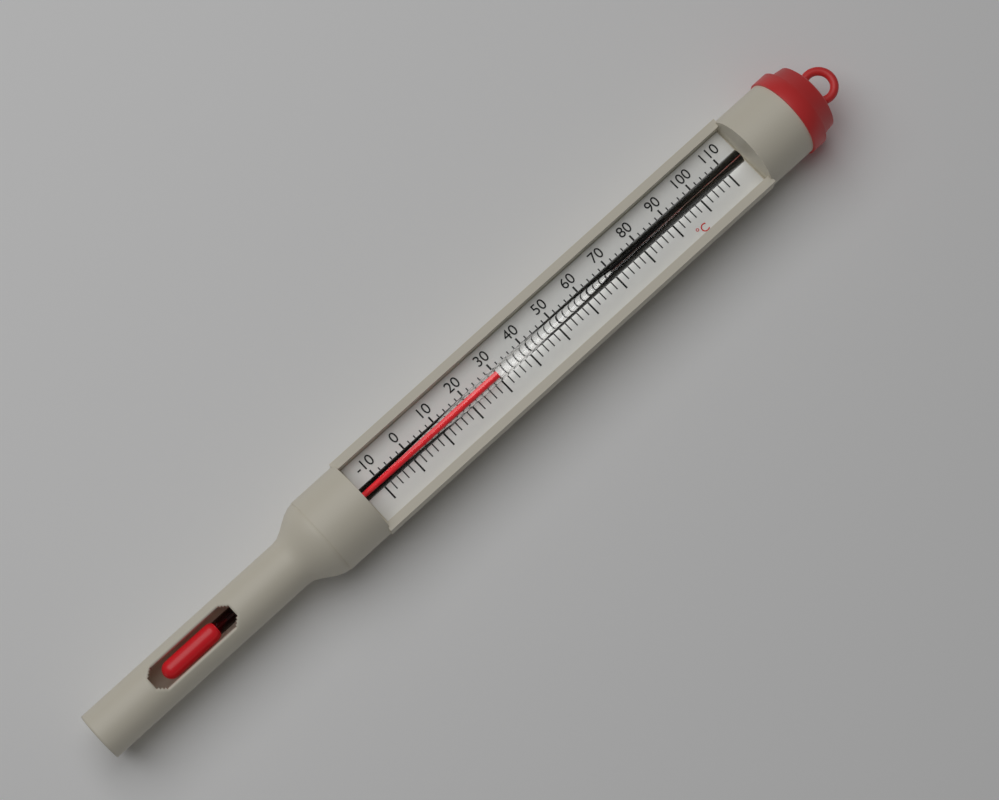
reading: 30 °C
